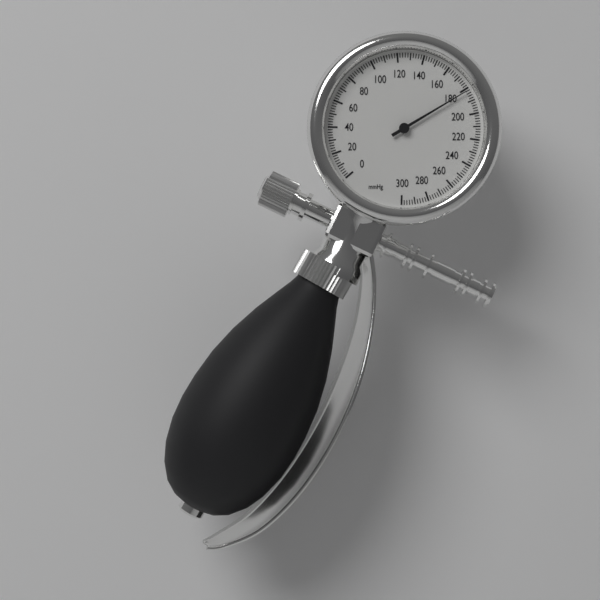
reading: 182 mmHg
